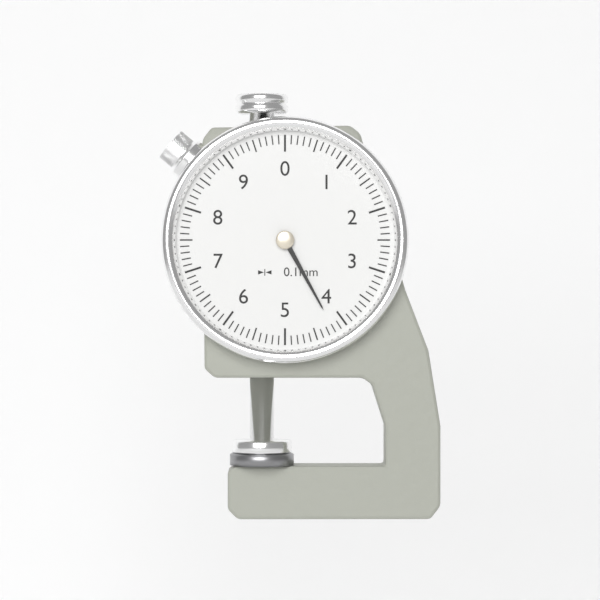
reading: 4.2 mm
